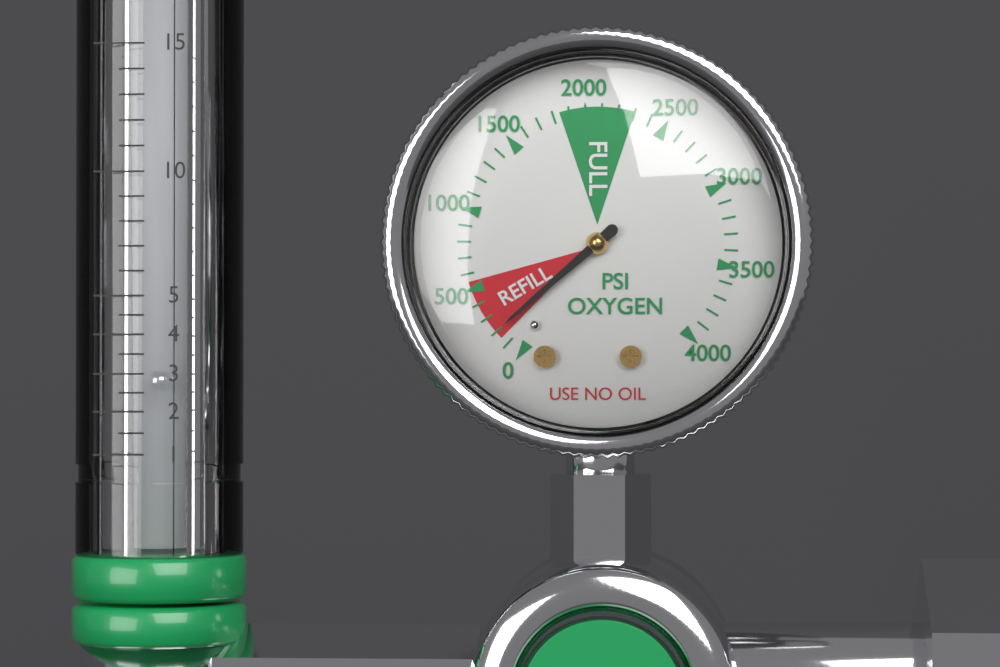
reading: 200 psi
